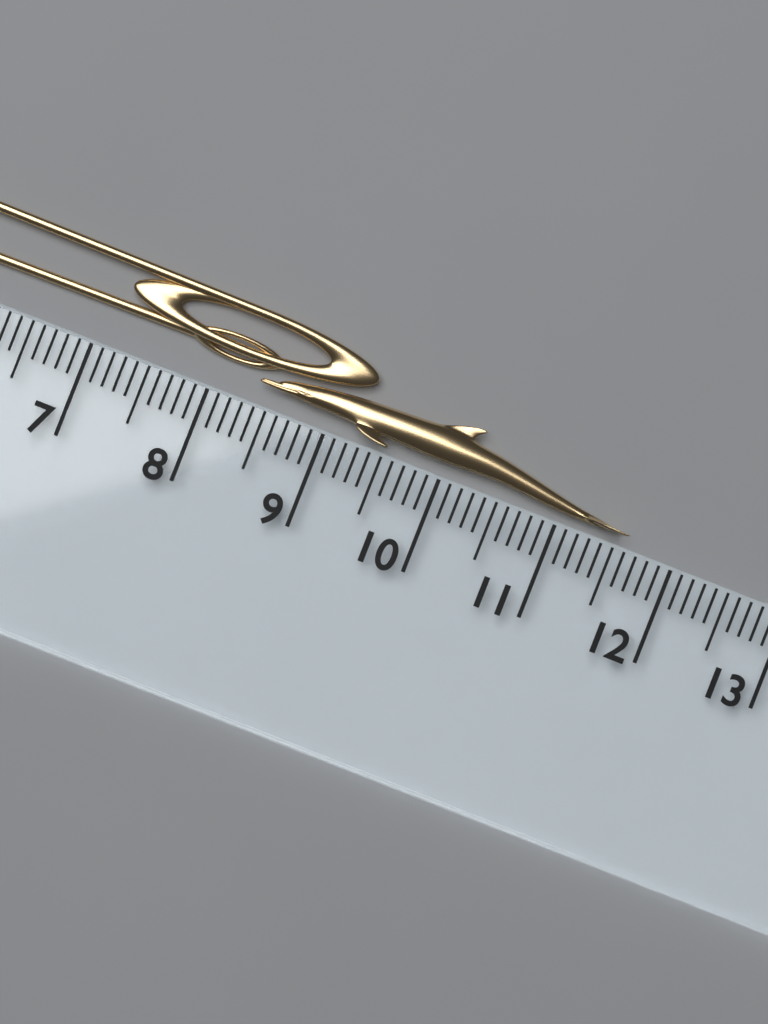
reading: 11.6 cm
